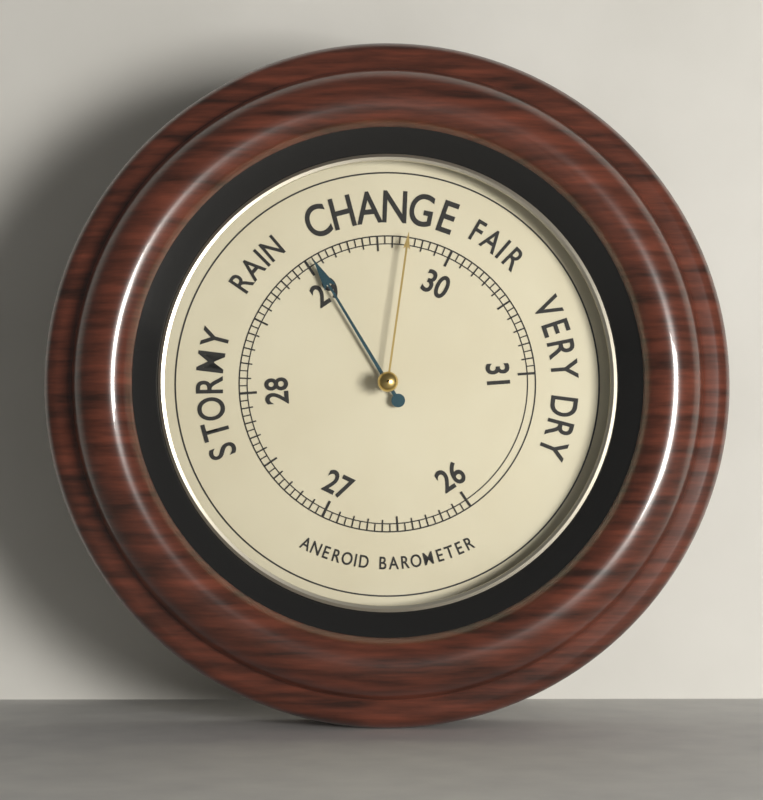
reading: 29.05 (no unit)
